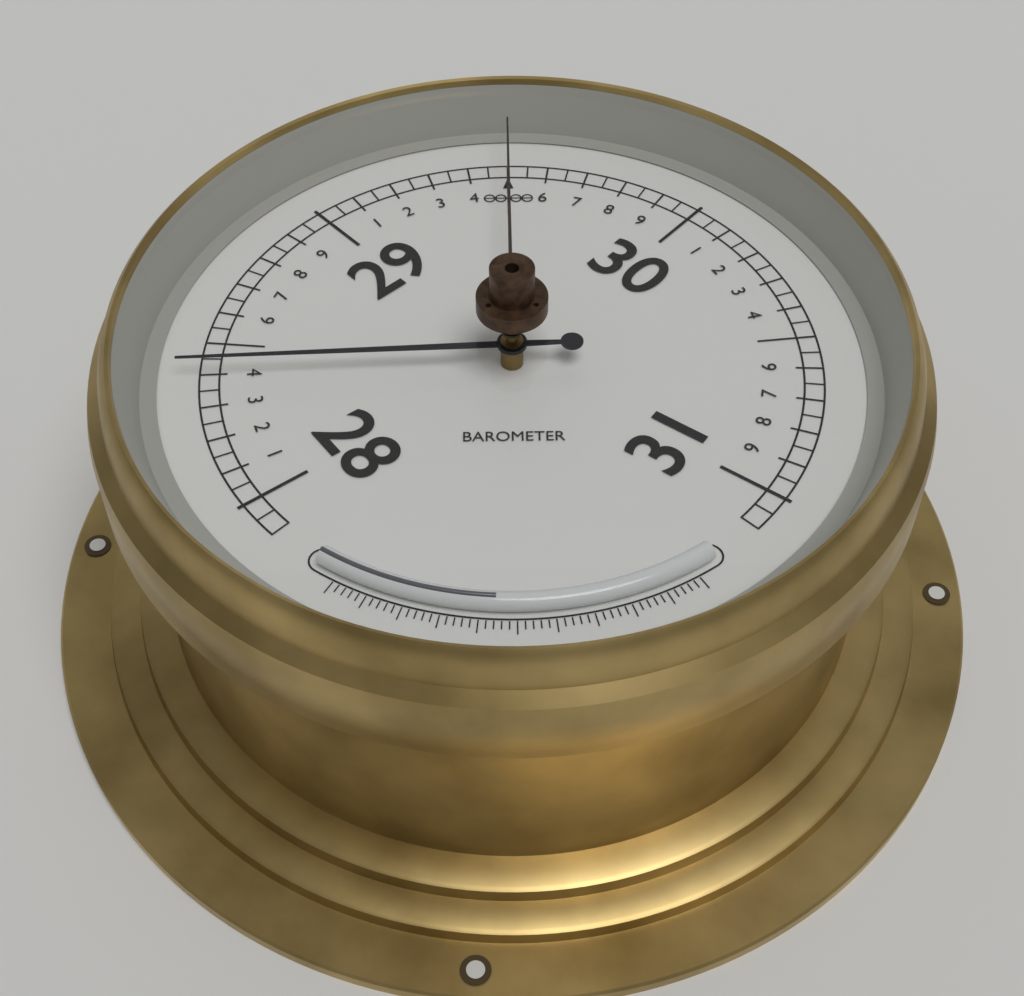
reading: 28.40 (no unit)
